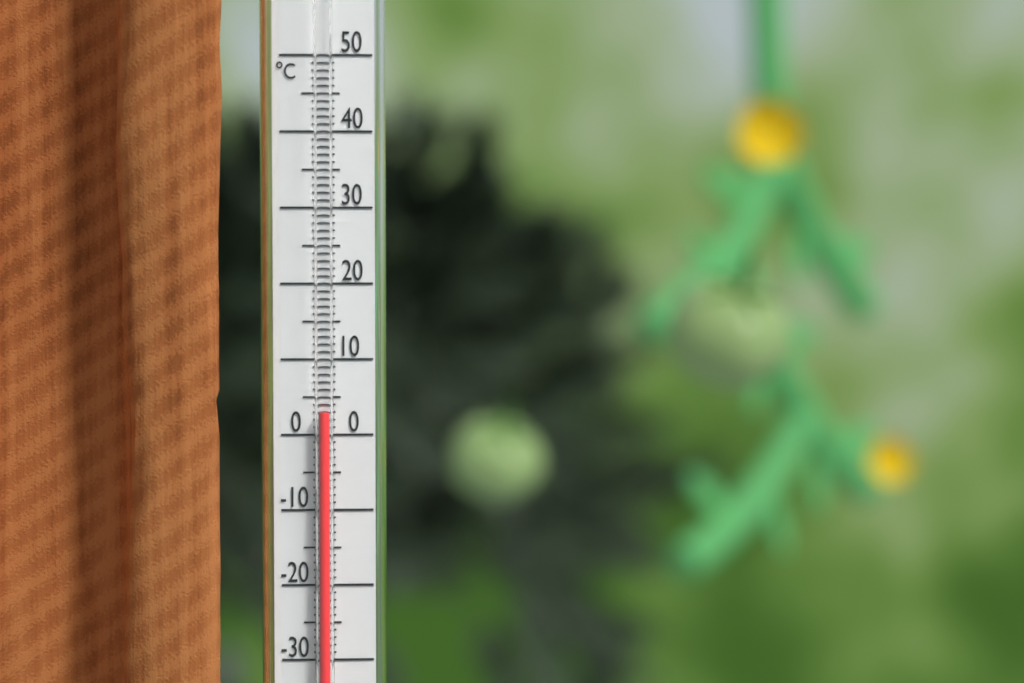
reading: 3 °C
